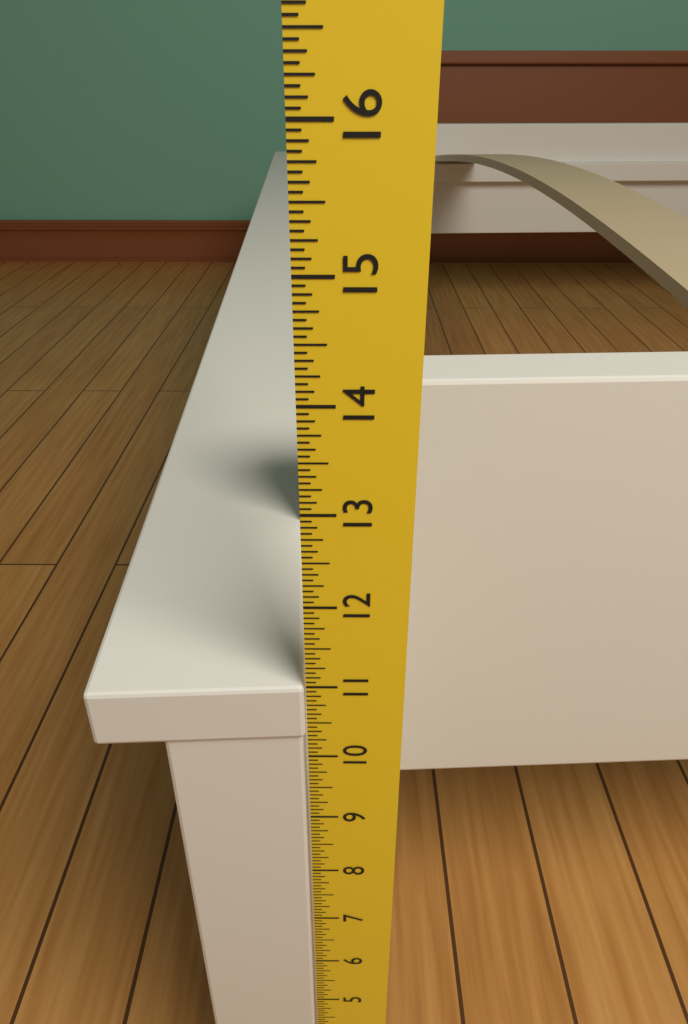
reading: 11.0000 in
